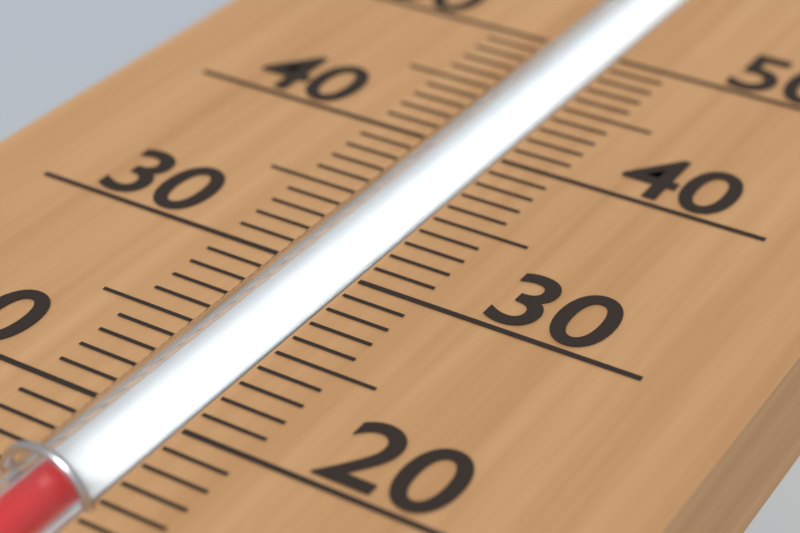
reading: 16 (no unit)
